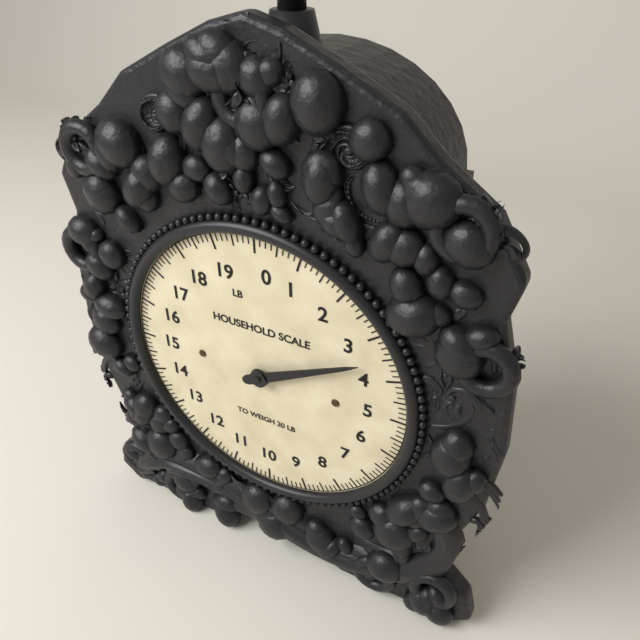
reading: 3.500 lb
